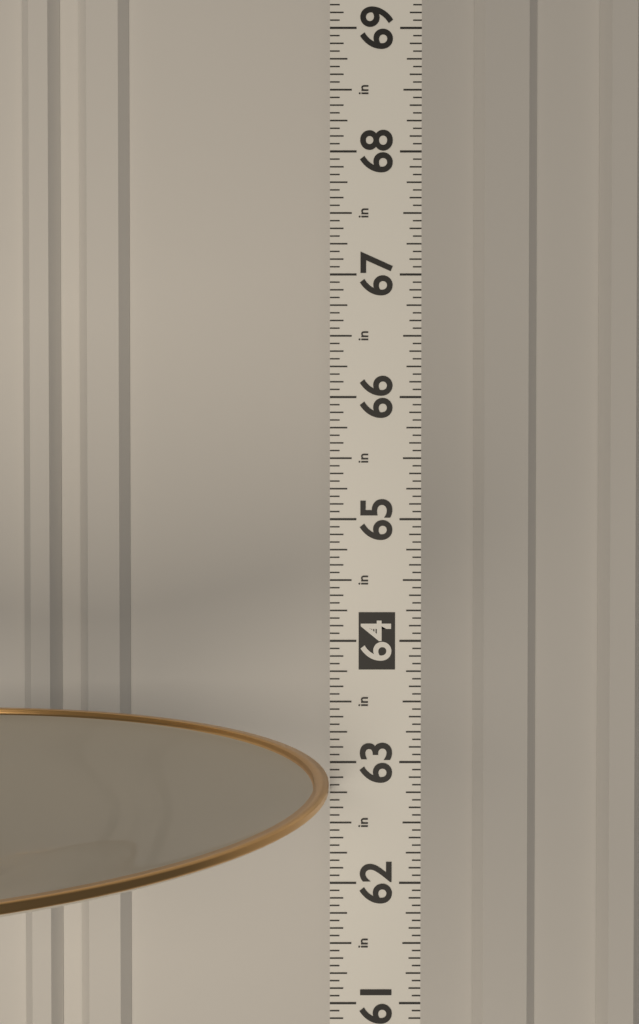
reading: 62.8125 in
